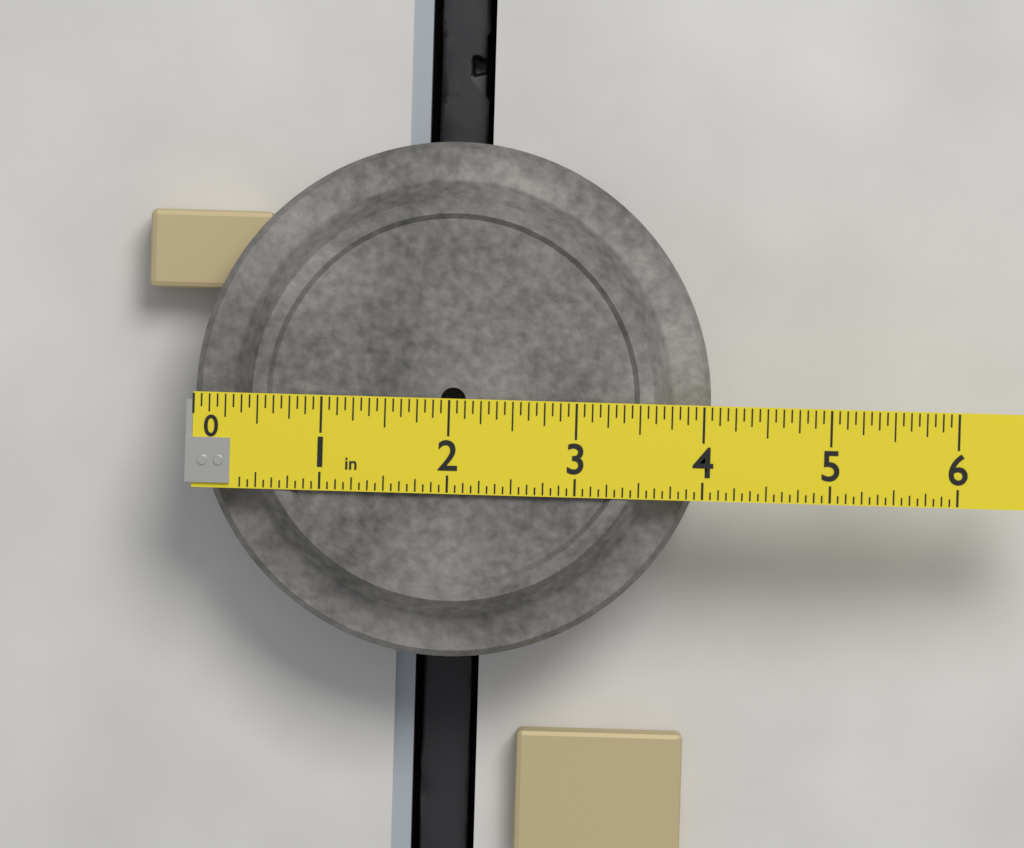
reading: 4.0625 in
